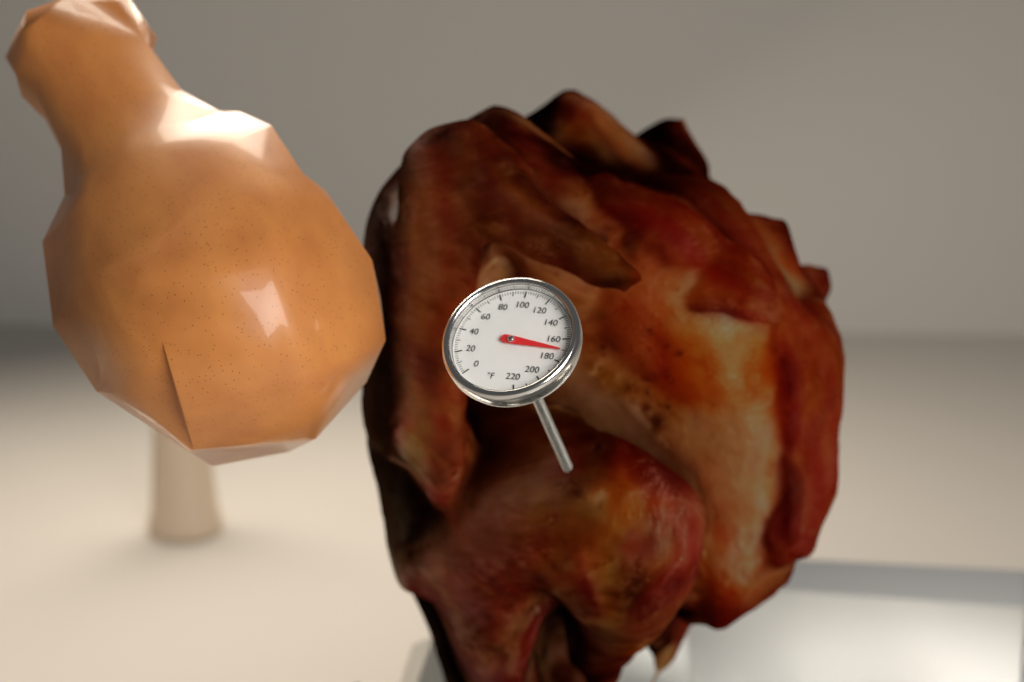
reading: 170 °F
